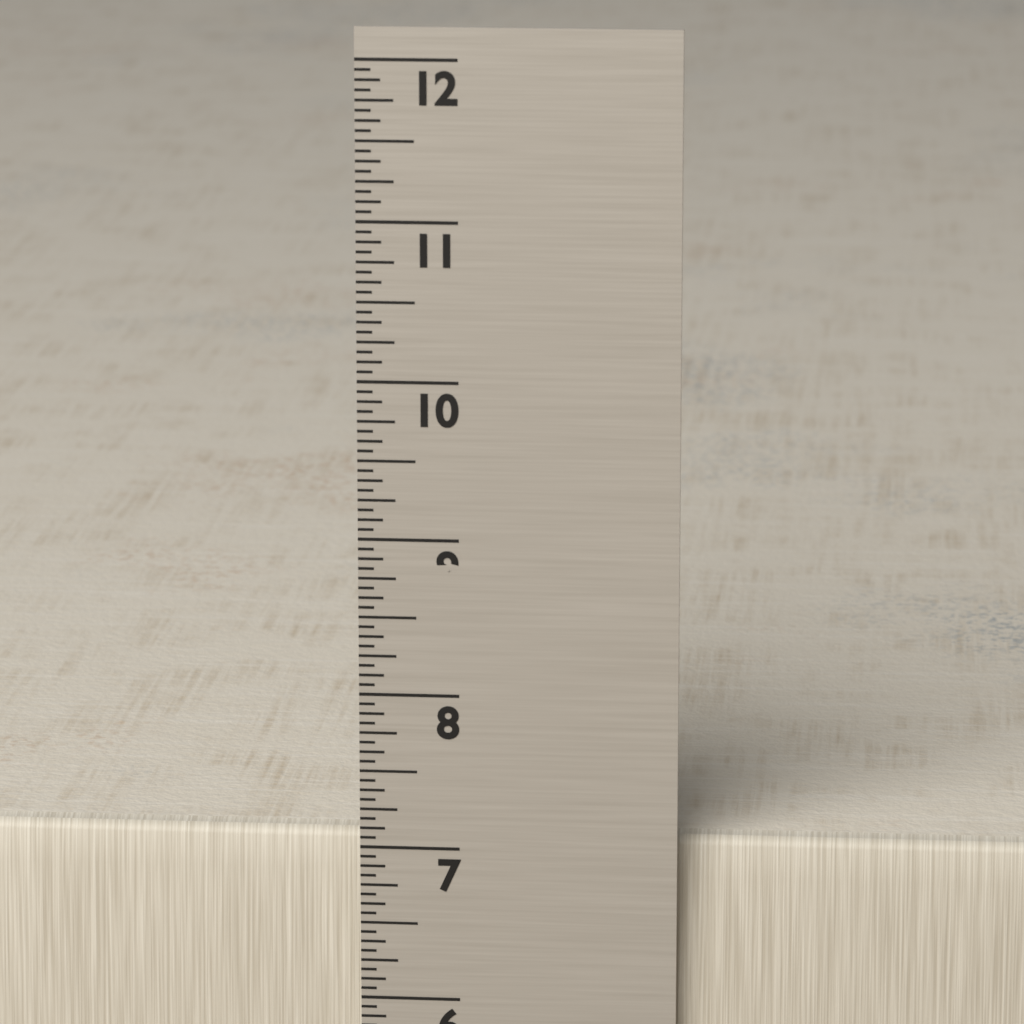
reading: 7.0625 in
